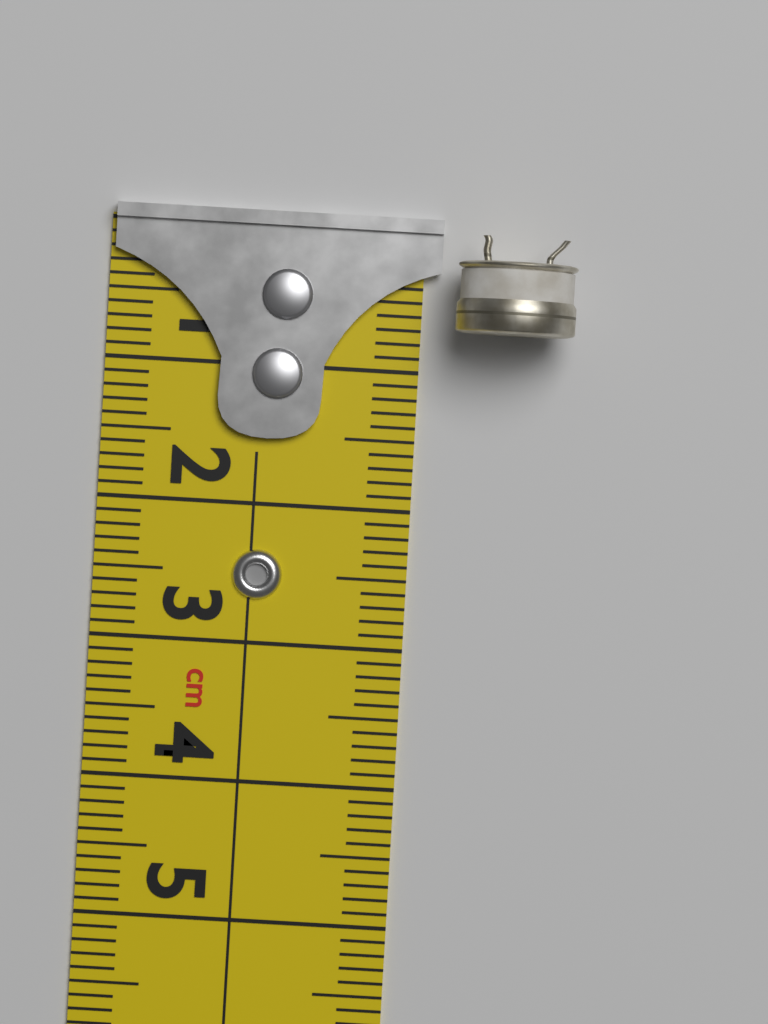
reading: 0.7 cm
